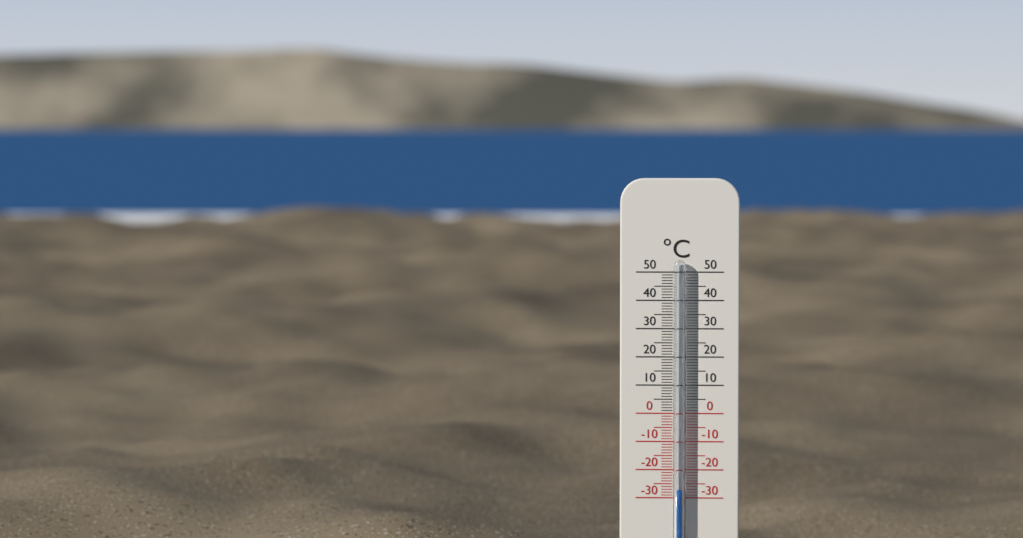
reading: -27 °C
